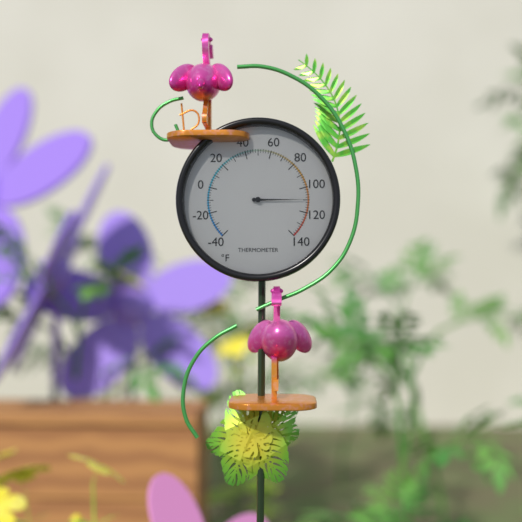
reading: 110 °F
